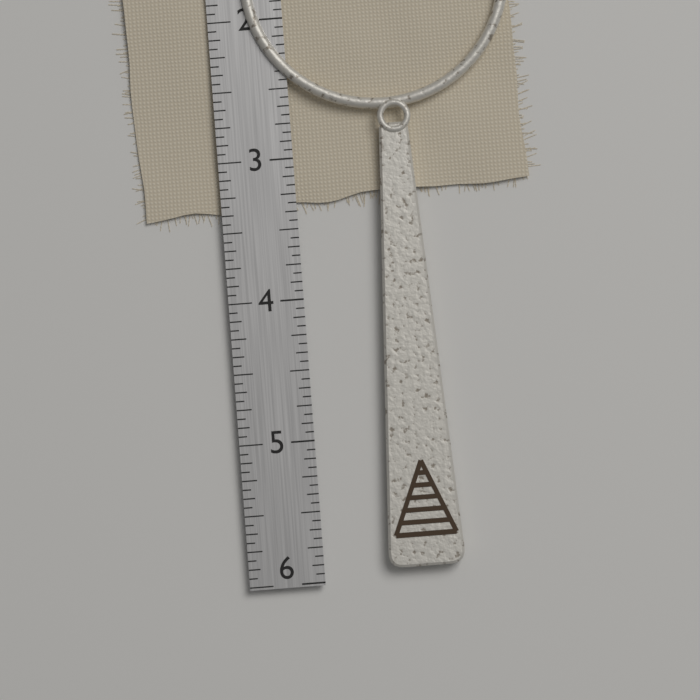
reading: 5.9375 in
